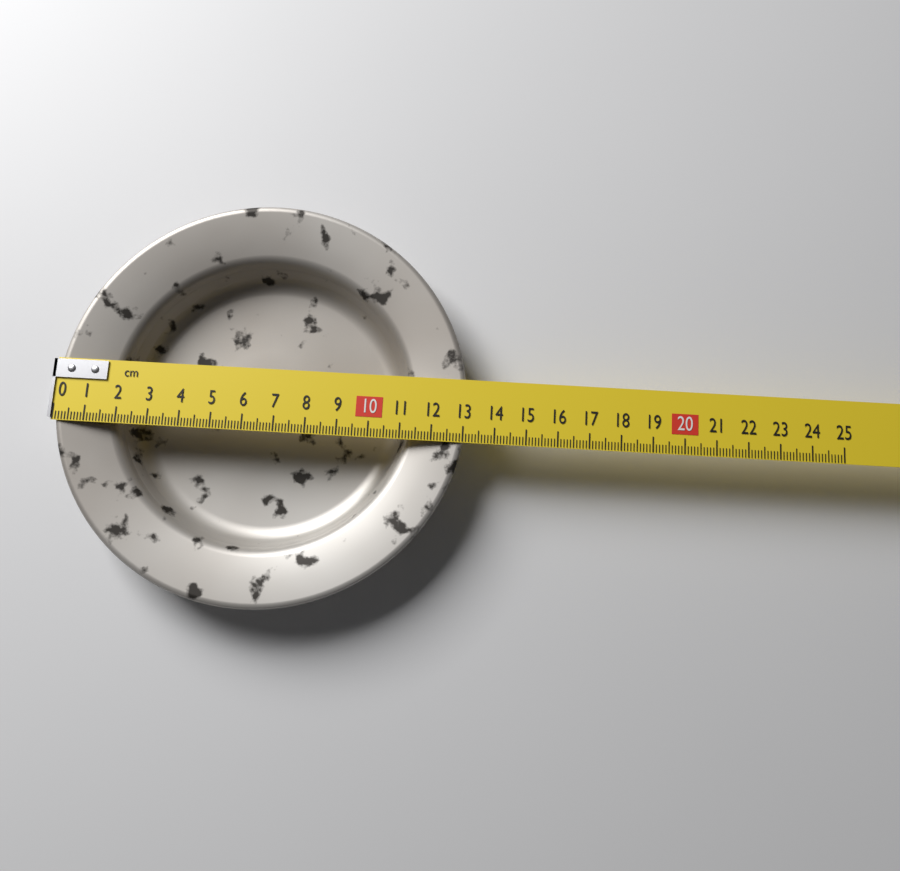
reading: 13.1 cm
